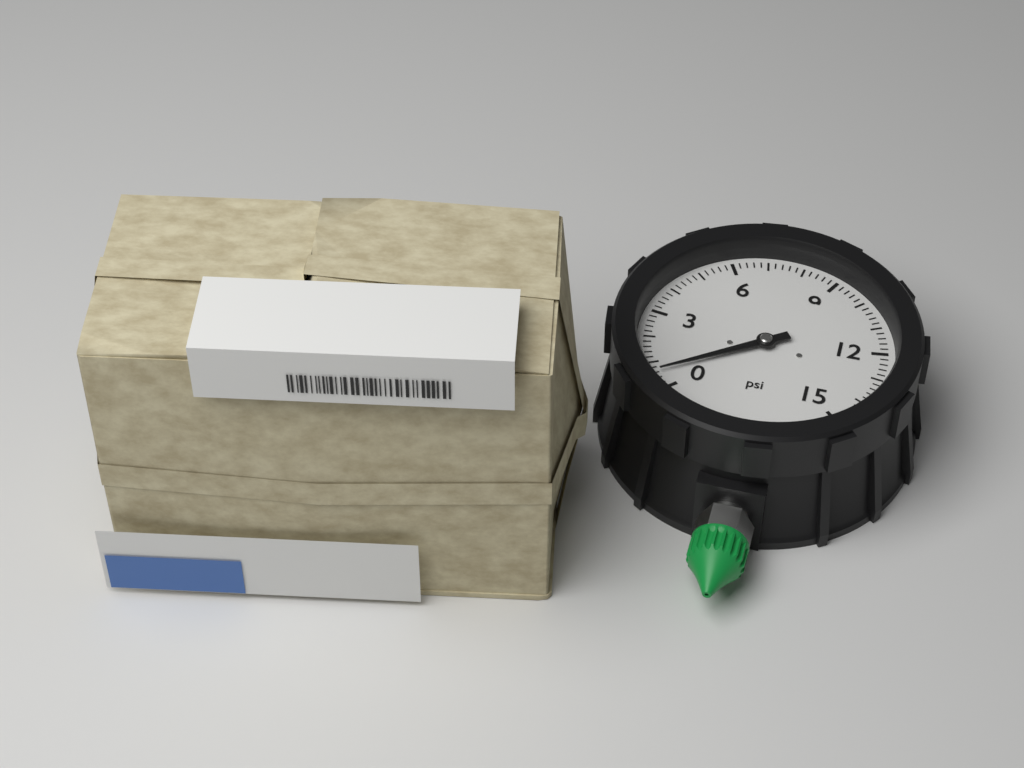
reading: 0.6 psi
